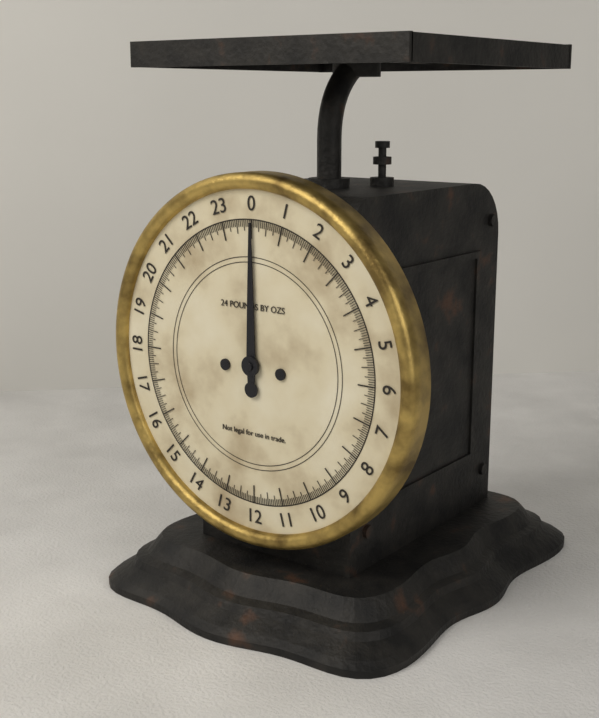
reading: 0.0000 lb
